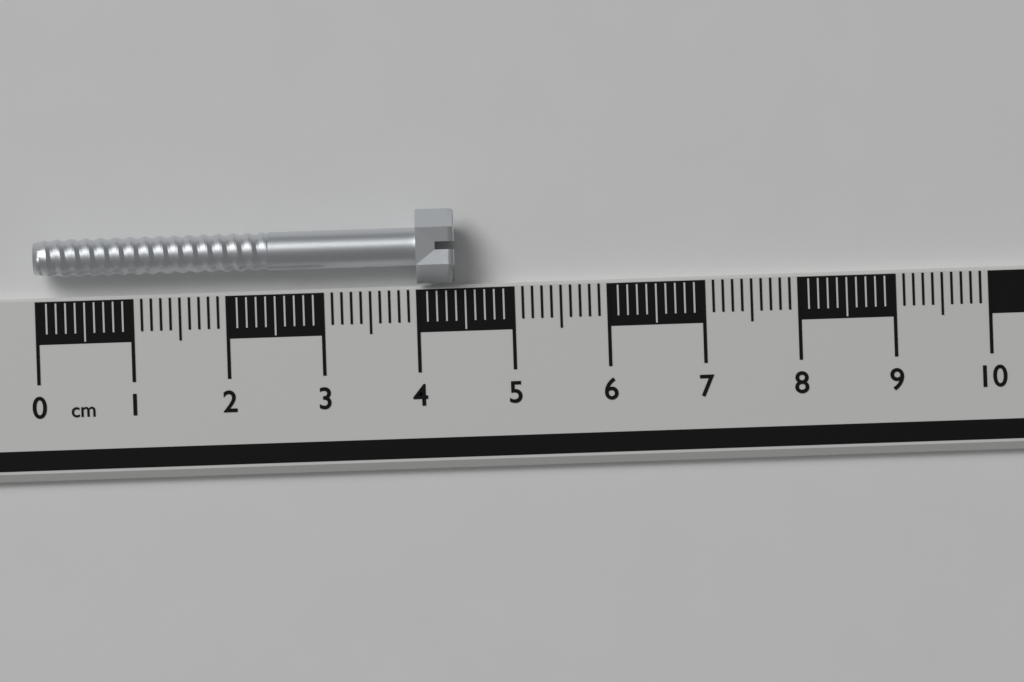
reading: 4.4 cm
